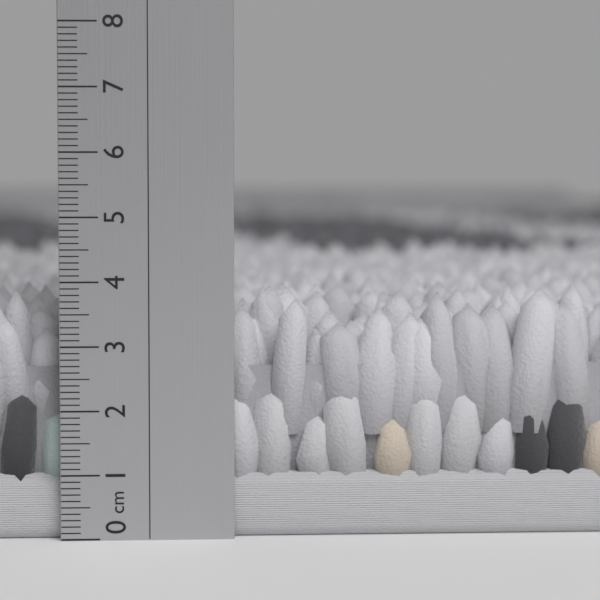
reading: 3.9 cm
